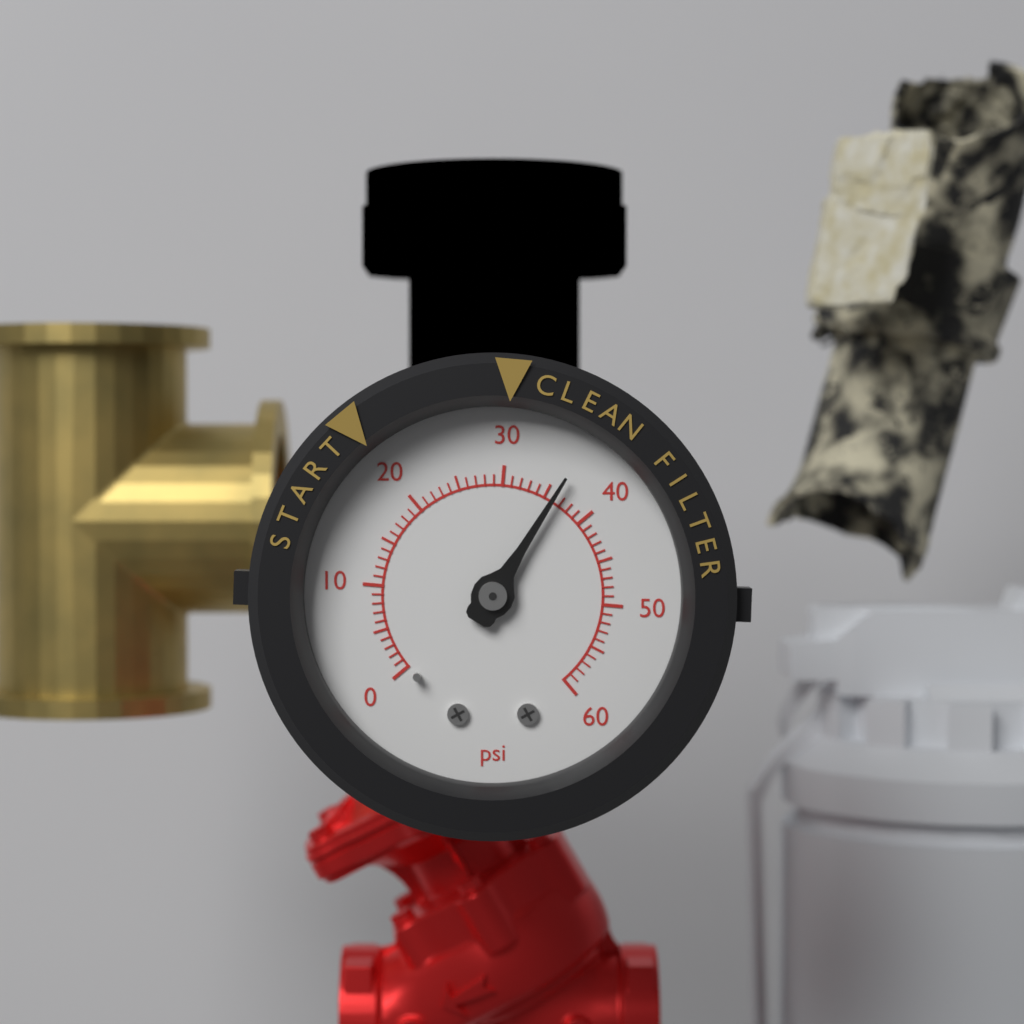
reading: 36 psi
